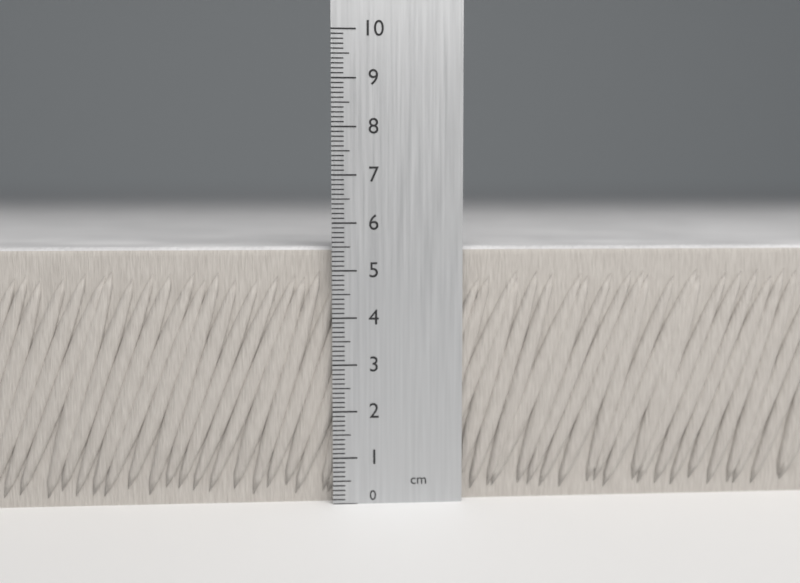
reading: 5.5 cm
